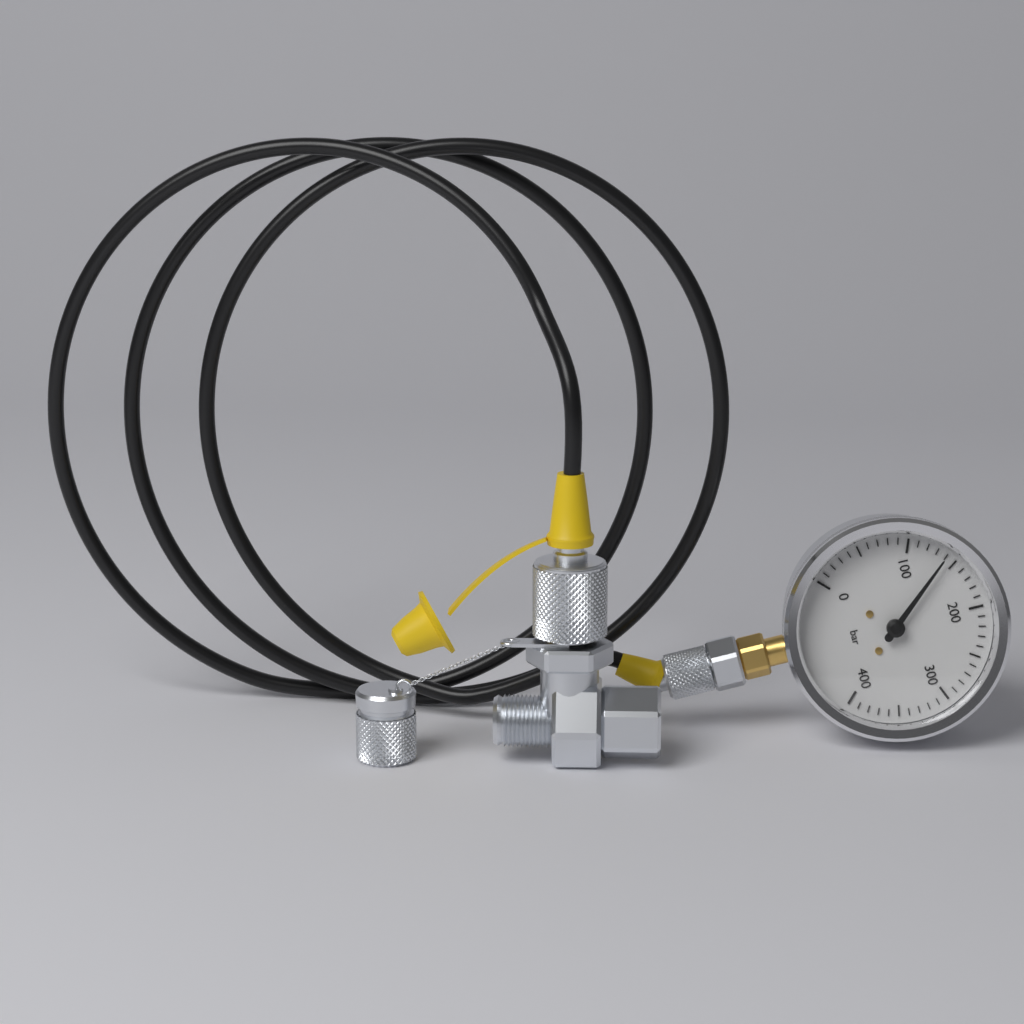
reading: 140 bar
